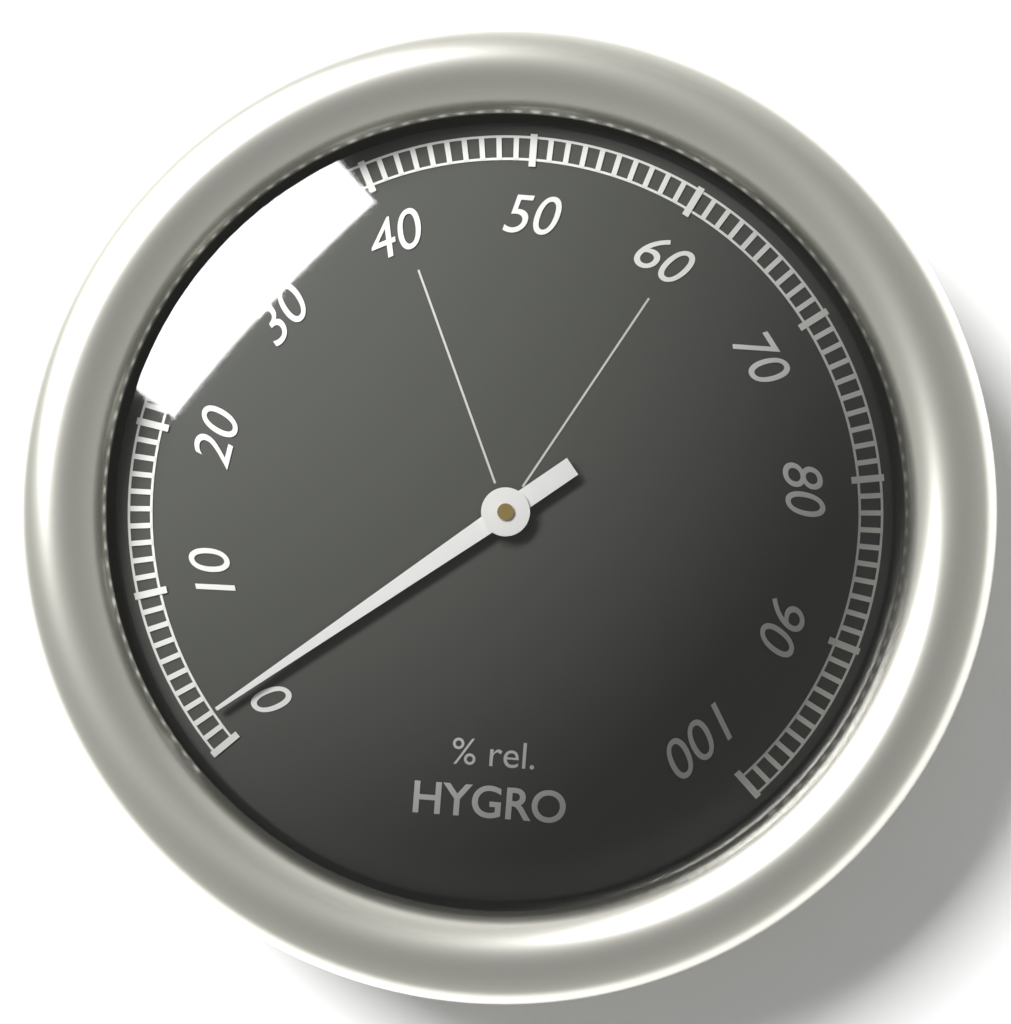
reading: 2 %
